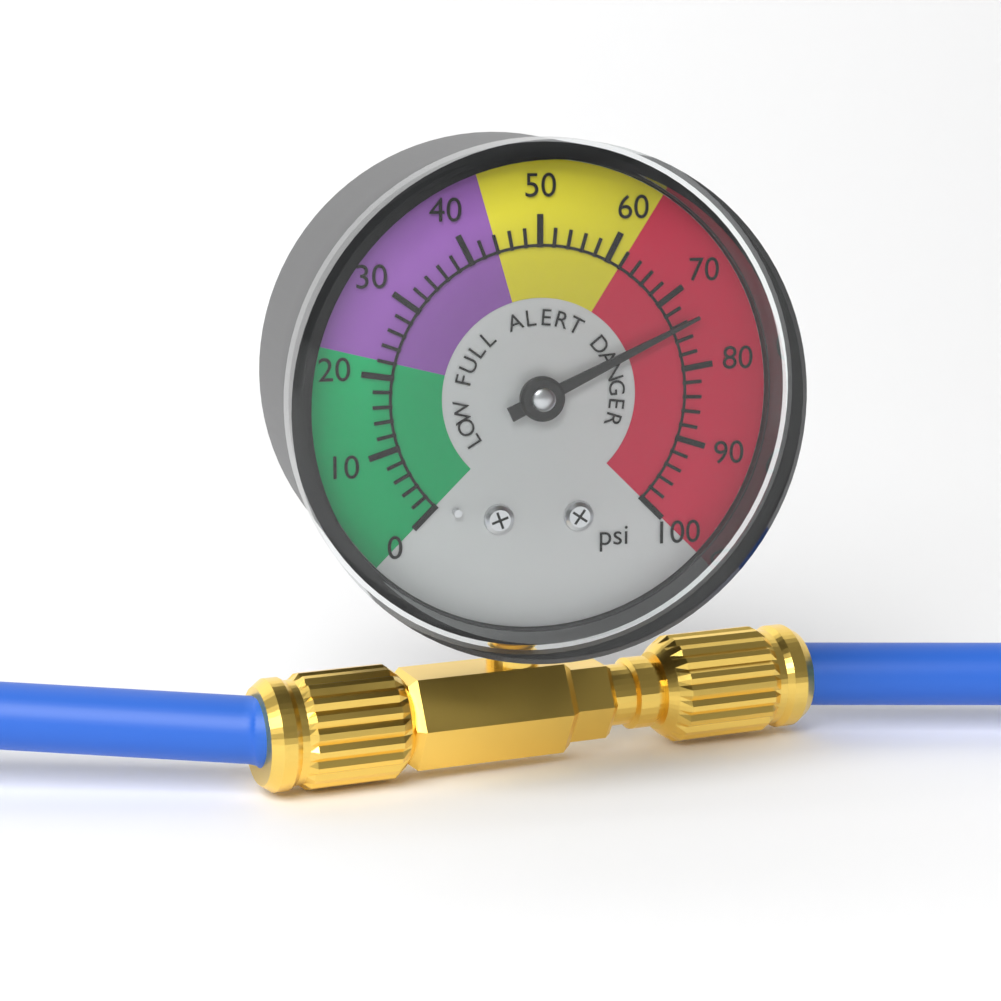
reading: 74 psi
